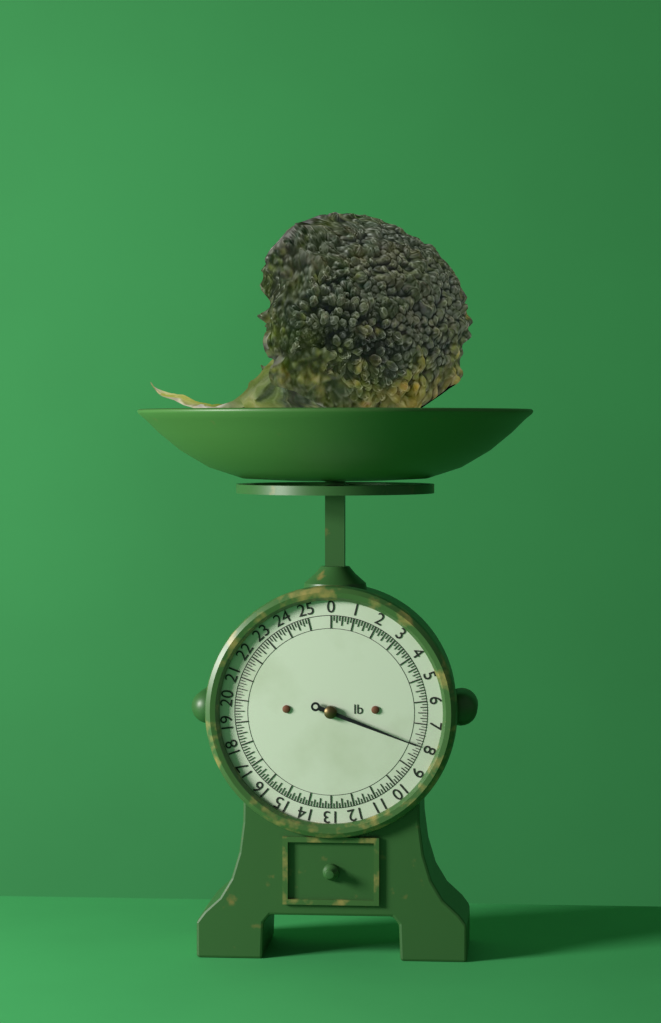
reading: 8.000 lb
